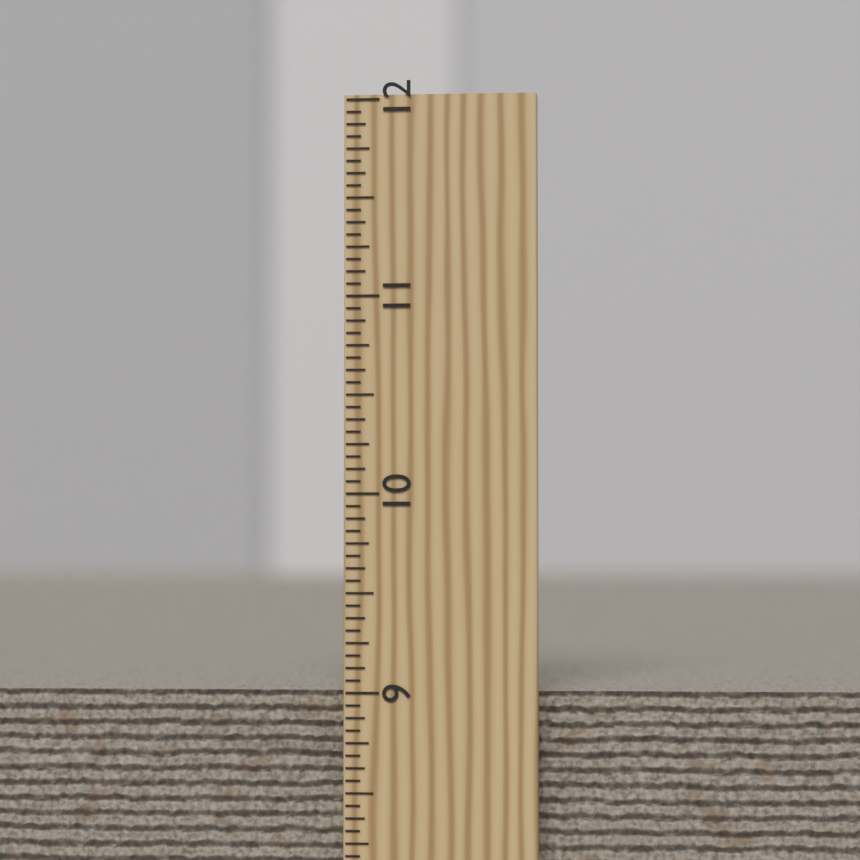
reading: 9.0000 inch
